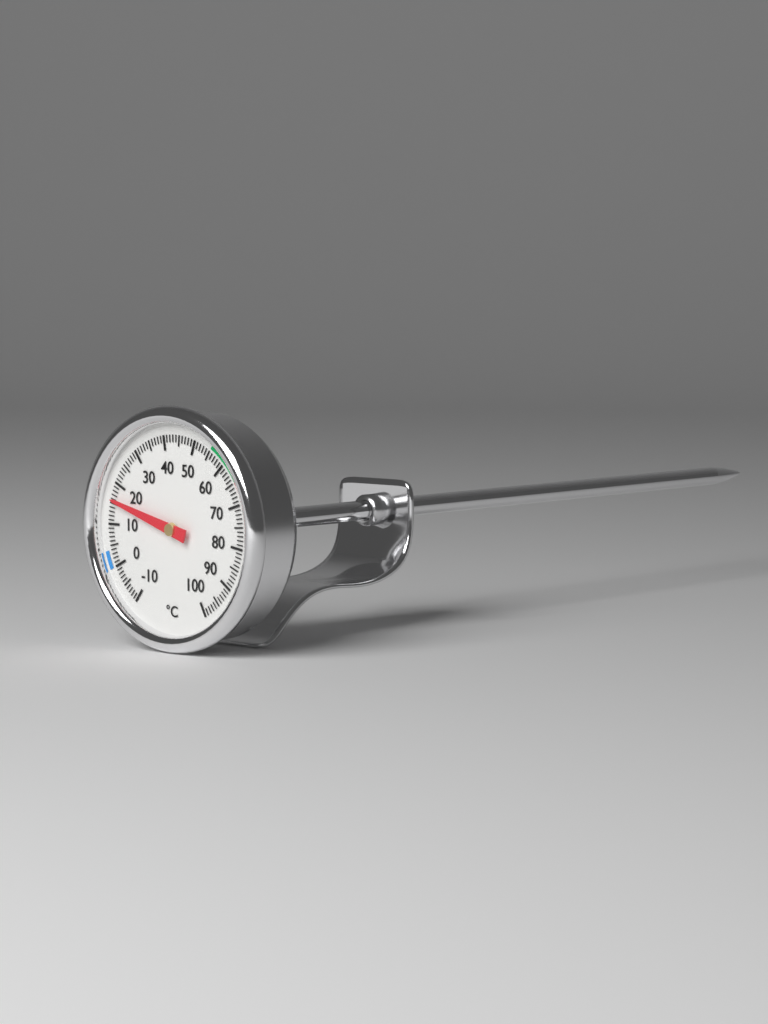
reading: 16 °C
